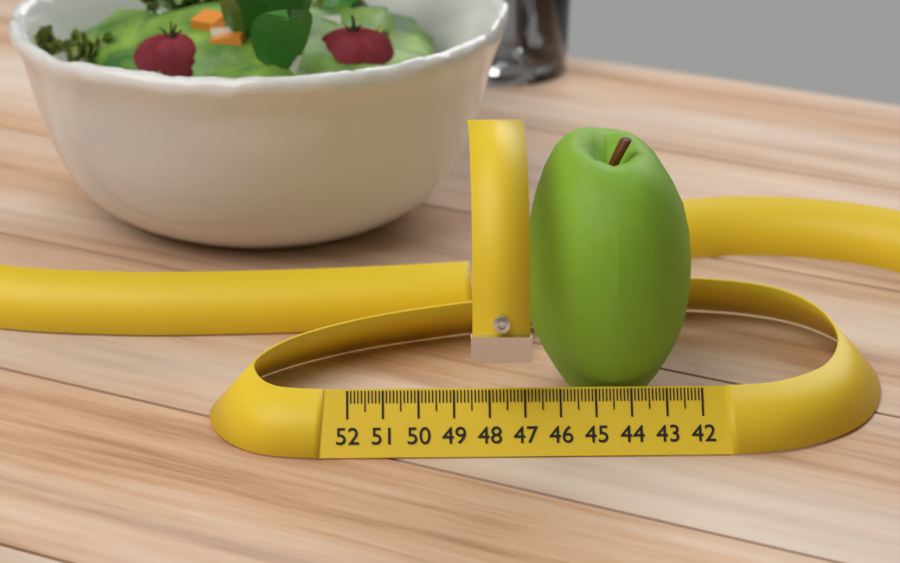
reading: 46.9 (no unit)
